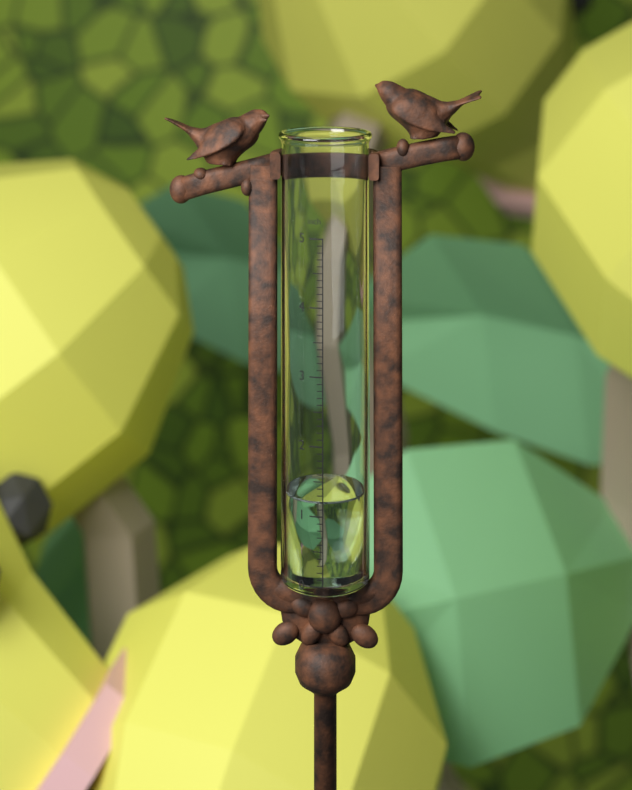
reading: 1.2 in
